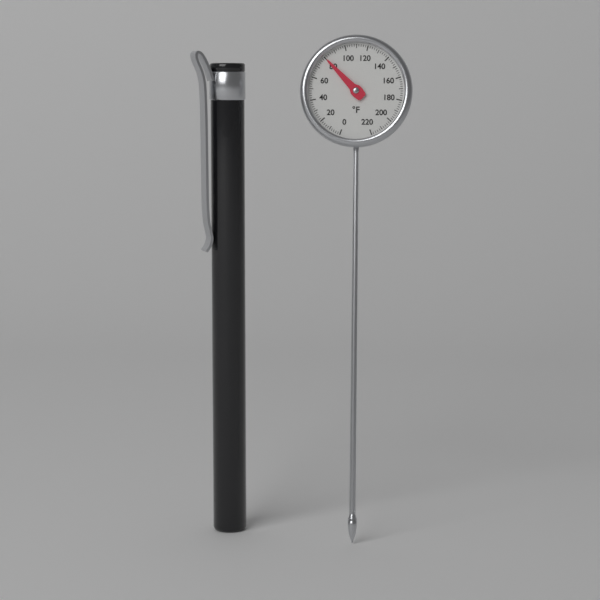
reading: 80 °F
